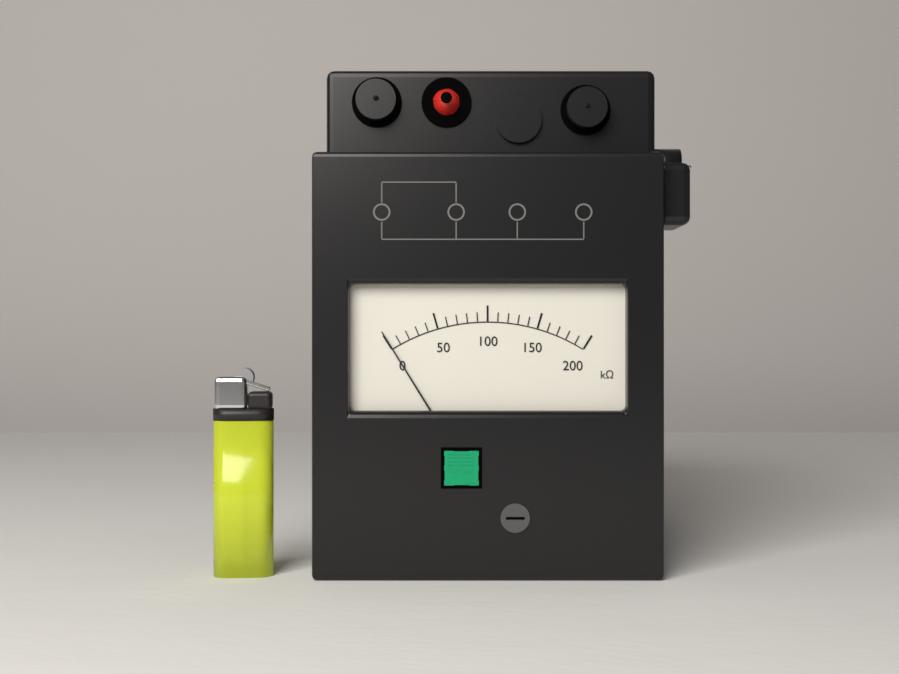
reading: 0.7 kΩ
